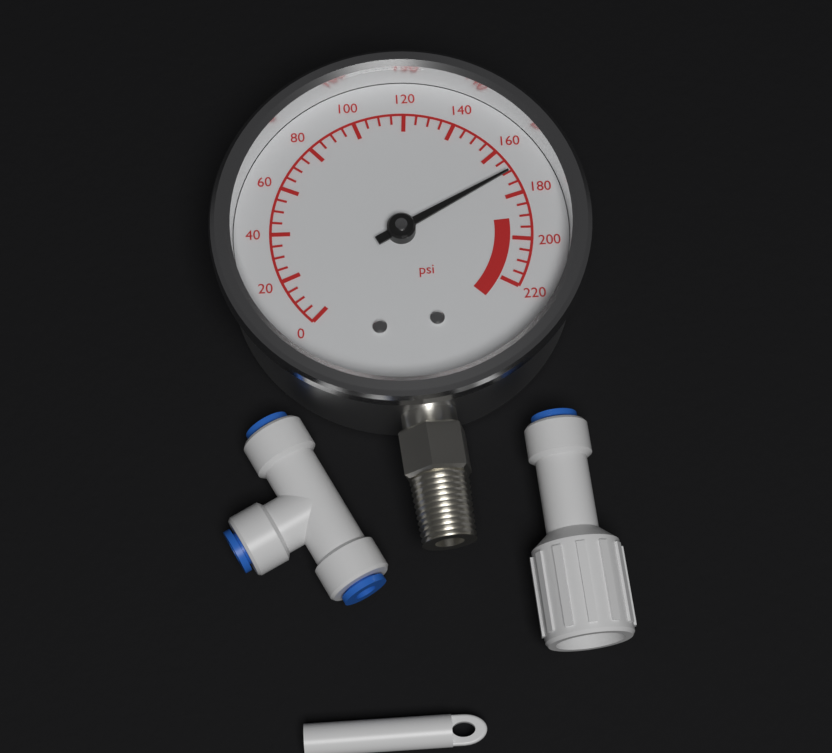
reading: 170 psi
